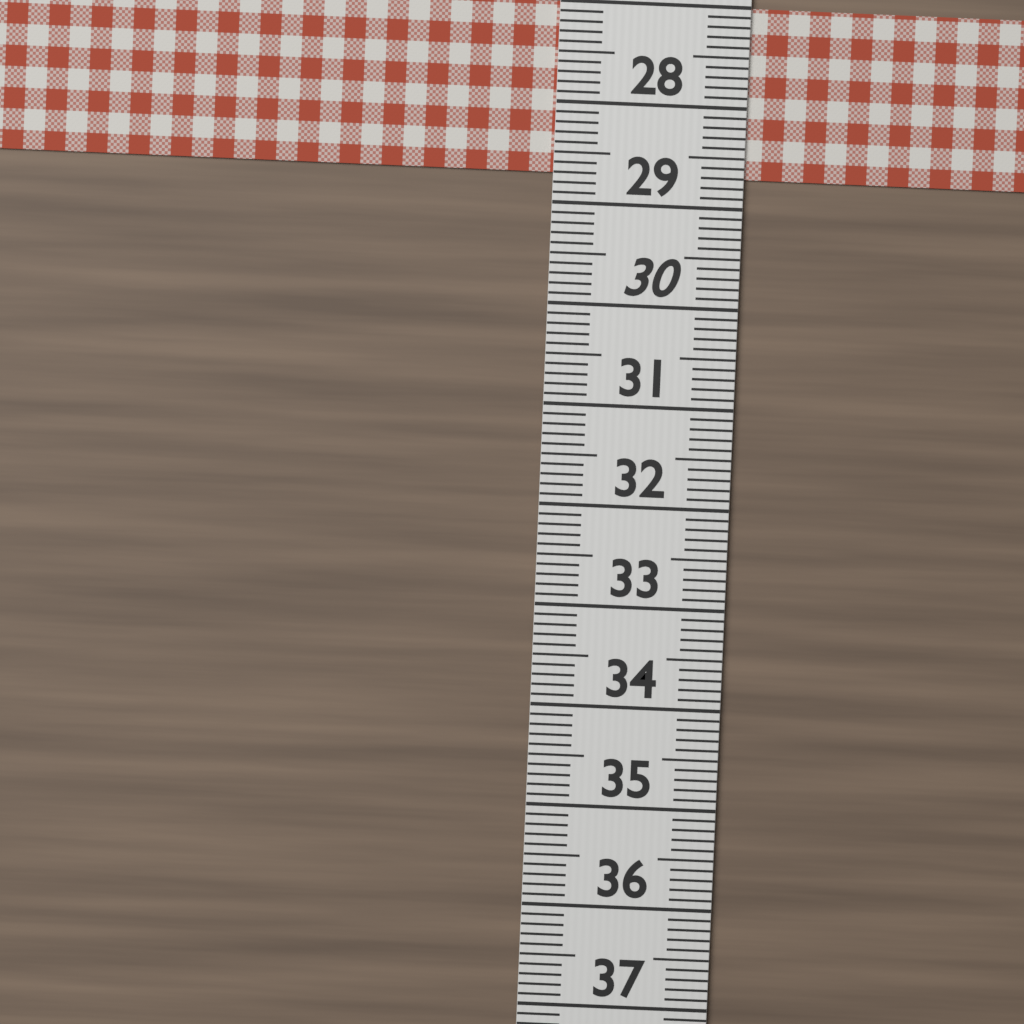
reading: 28.7 (no unit)
